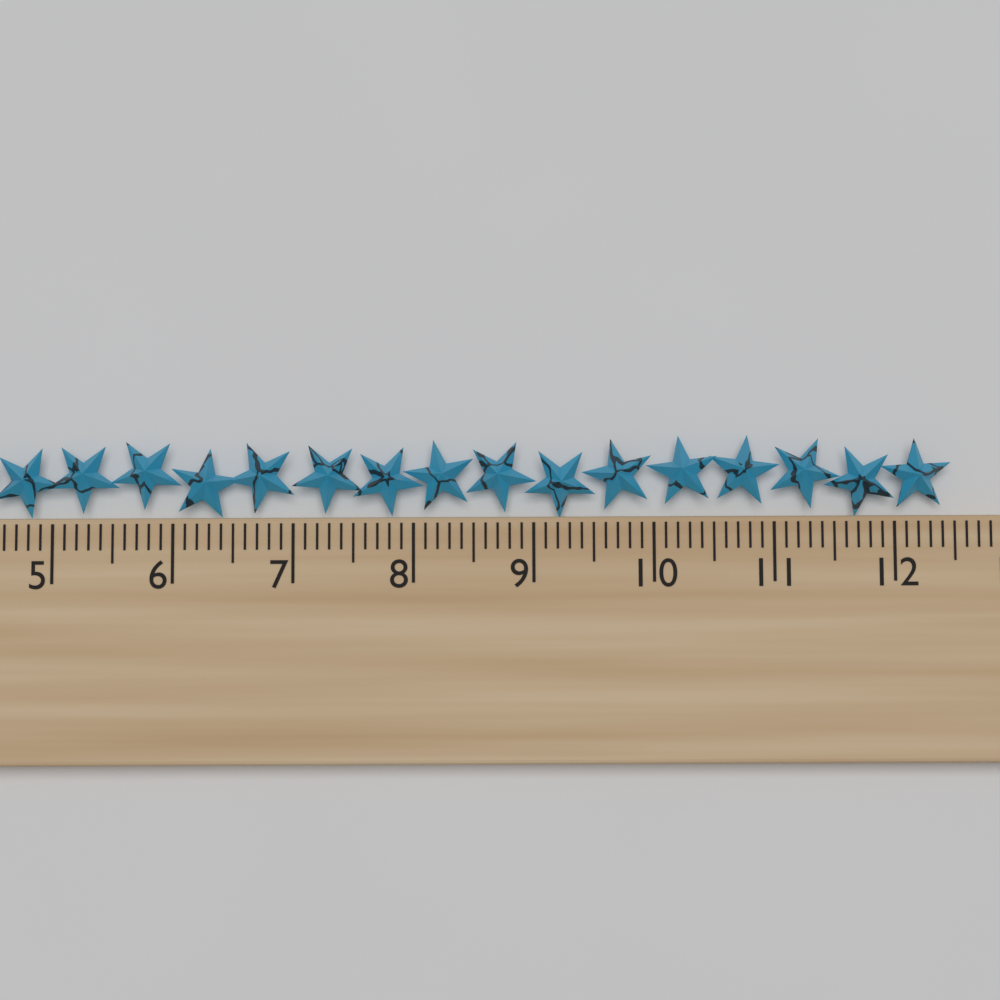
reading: 12.5 cm
